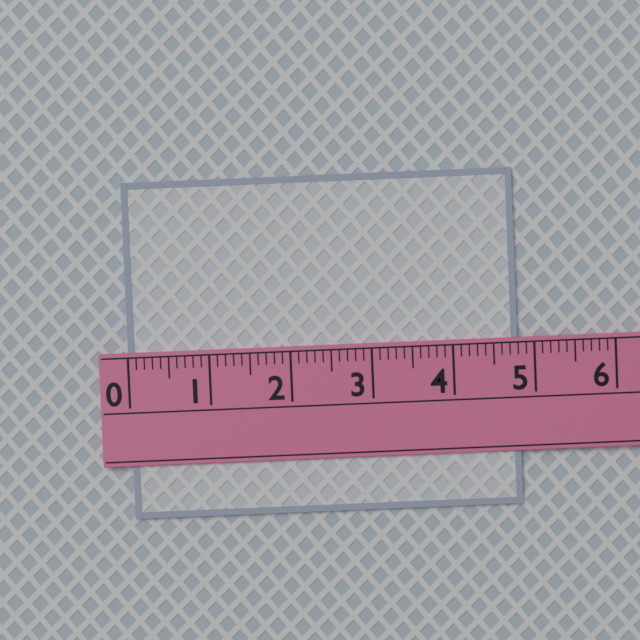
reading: 4.8 (no unit)
